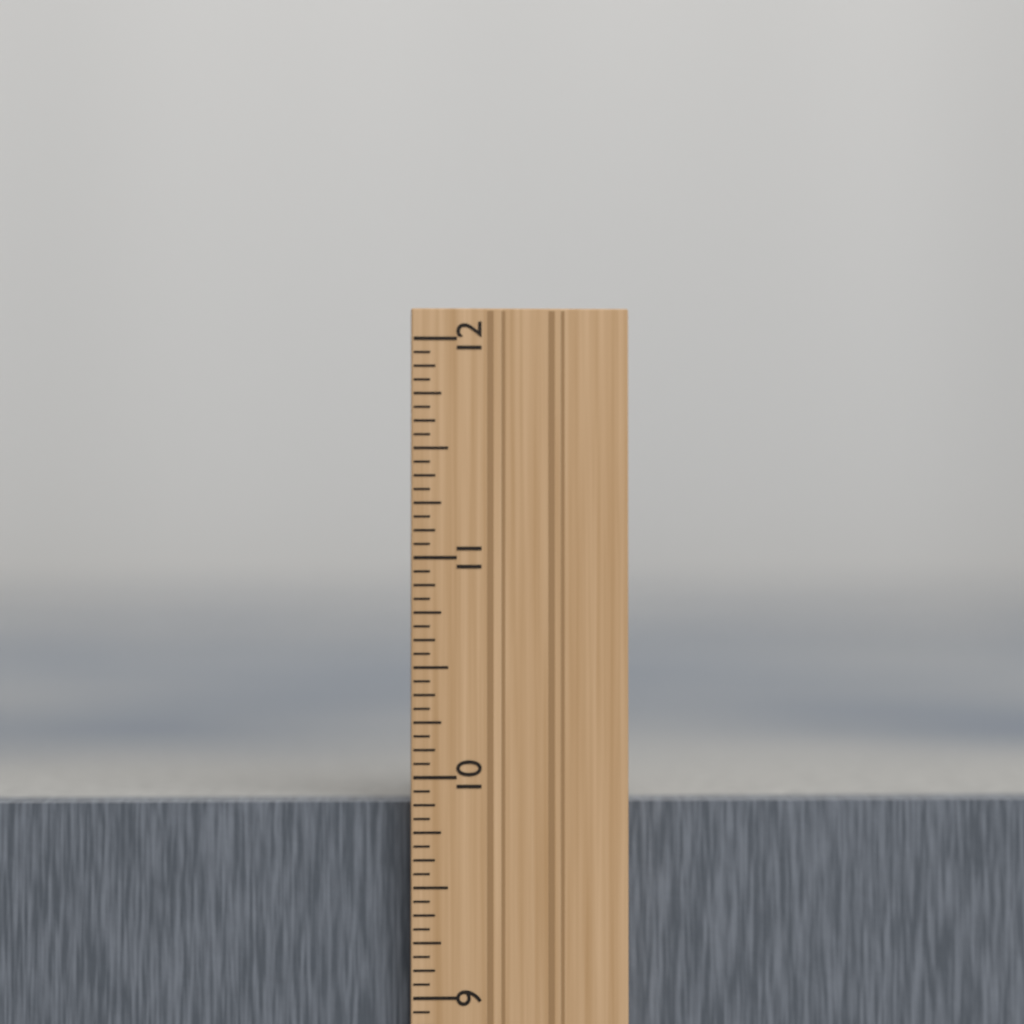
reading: 9.8750 in
